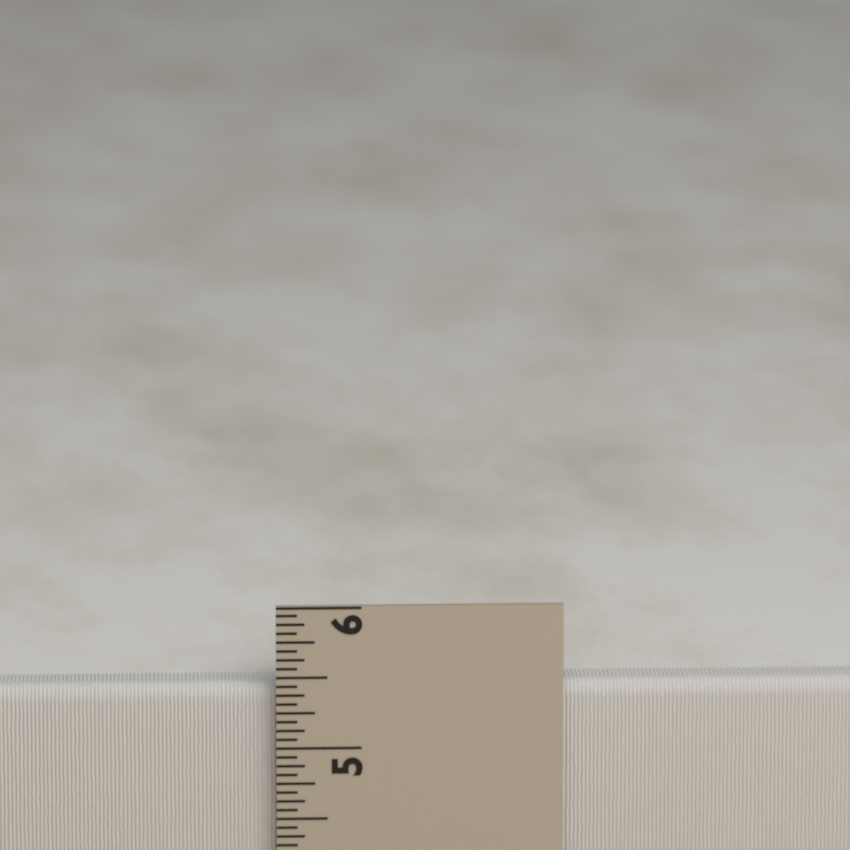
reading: 5.4375 in
